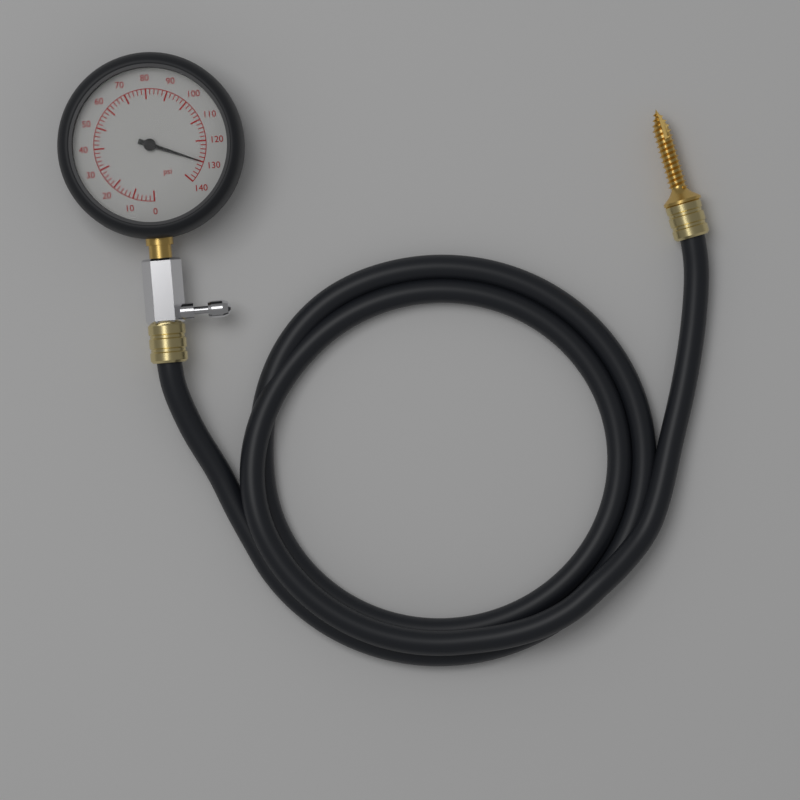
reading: 130 psi
